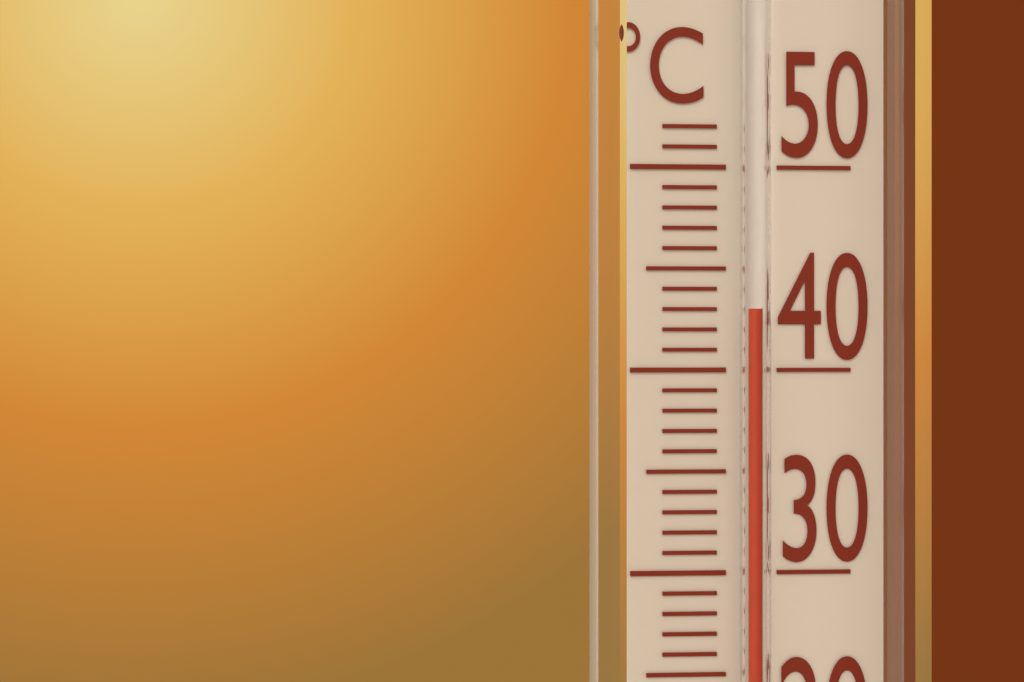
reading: 43 °C
